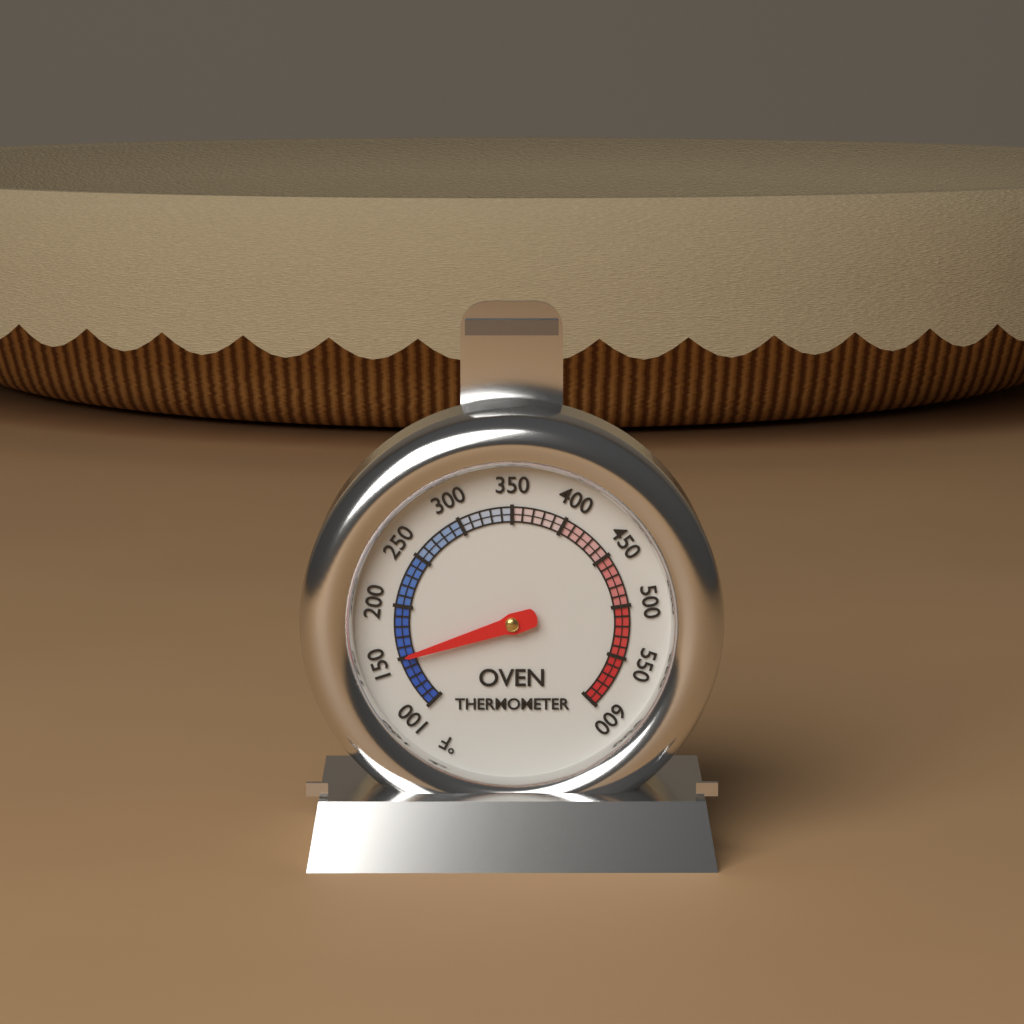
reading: 150 °F
